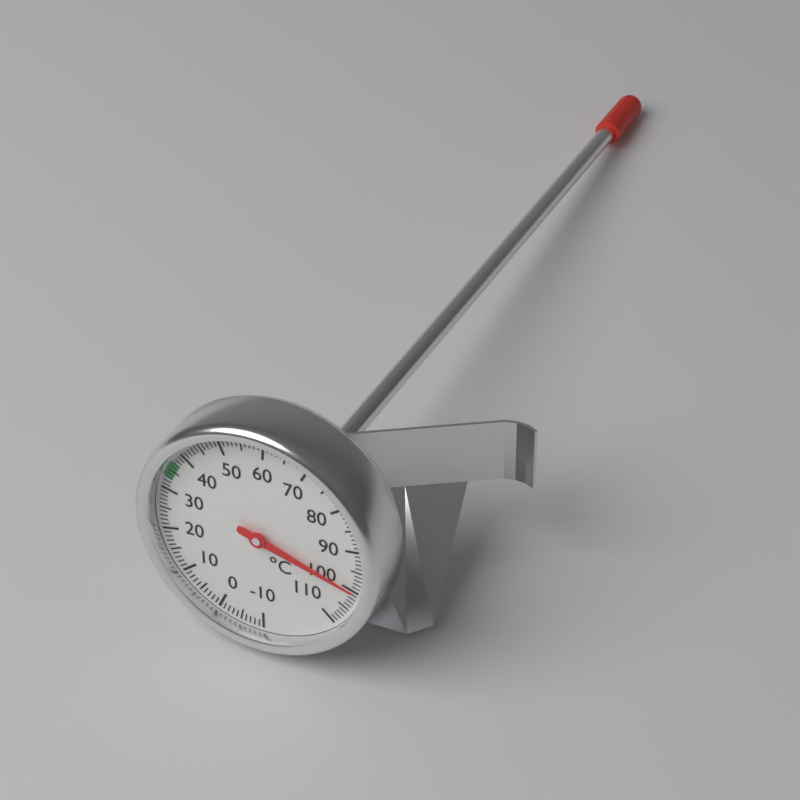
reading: 100 °C
